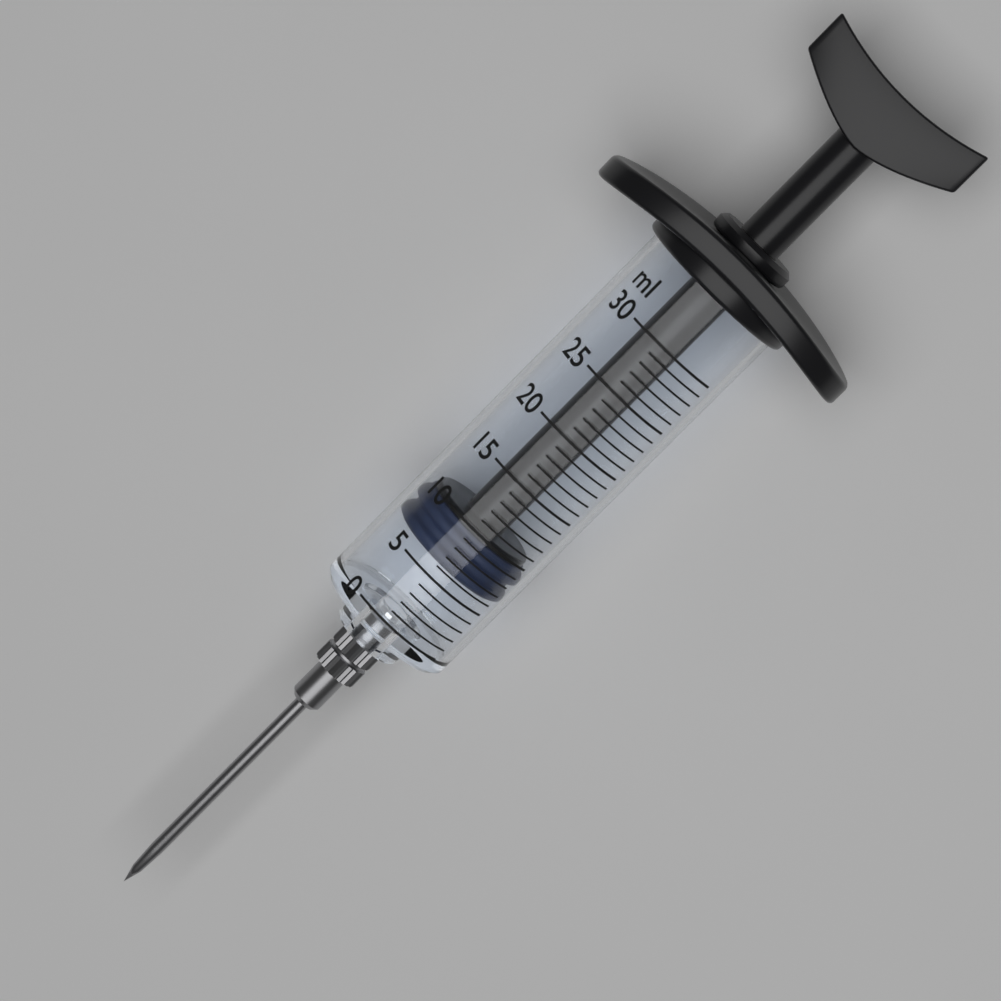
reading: 6 ml
